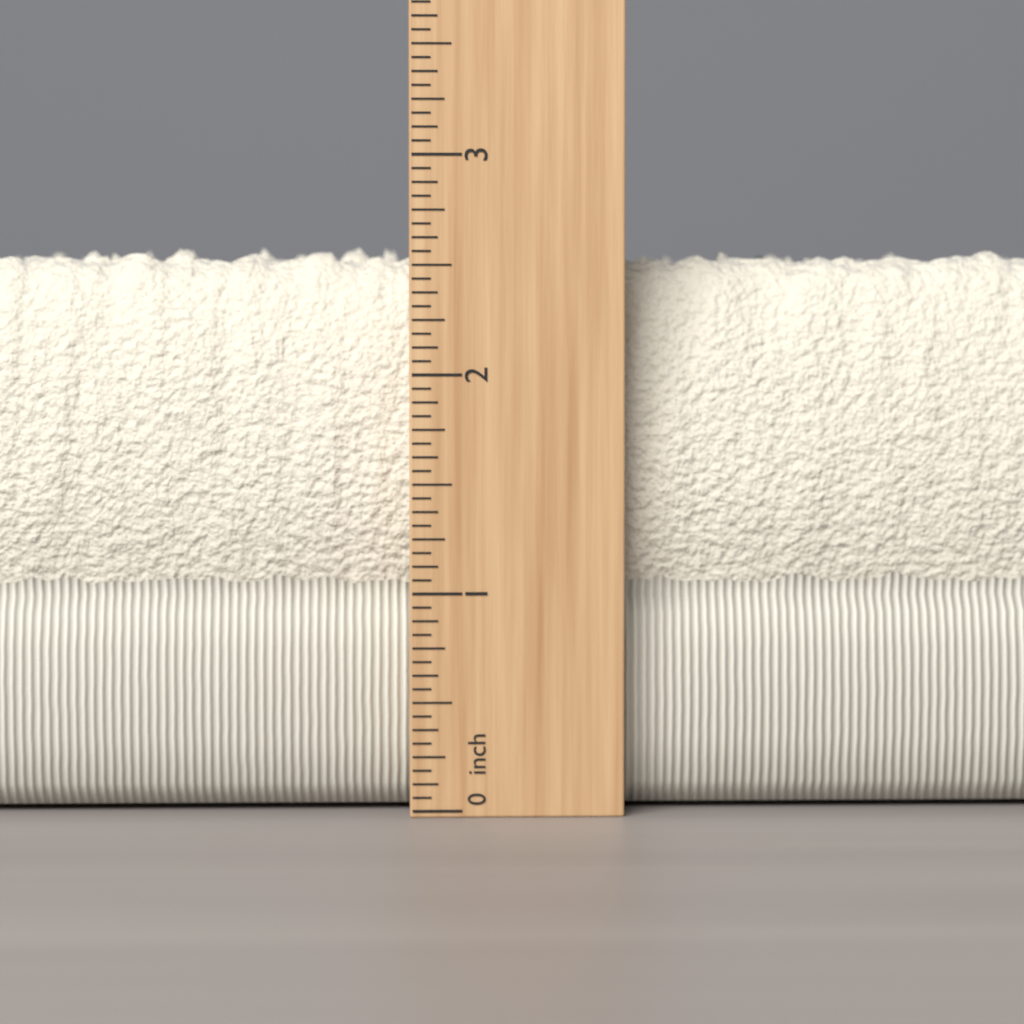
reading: 2.6250 inch
